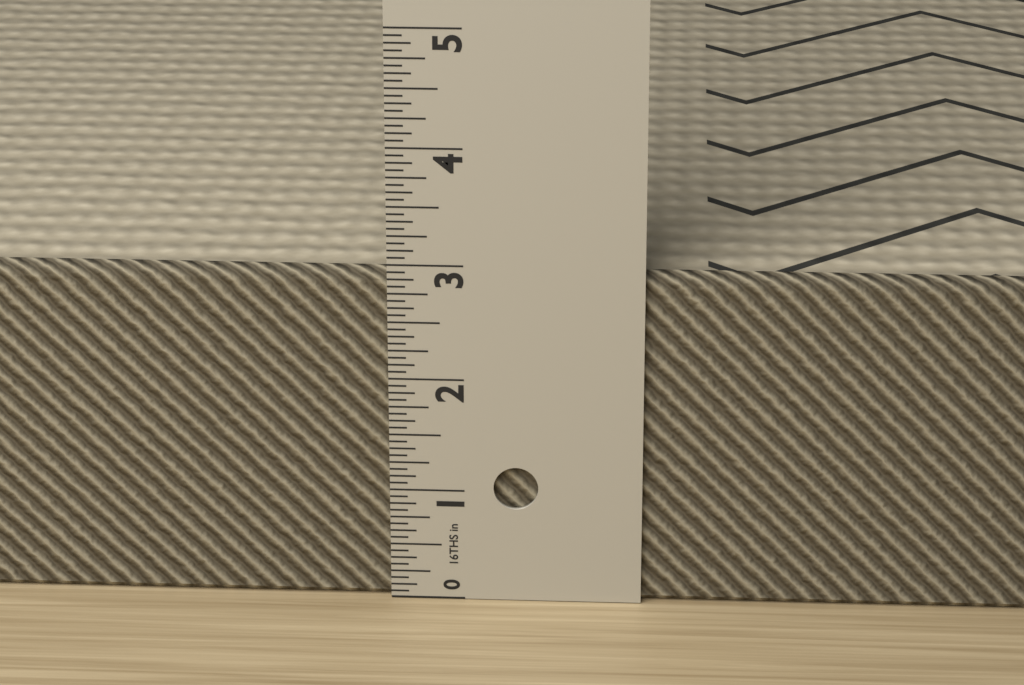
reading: 2.9375 in
